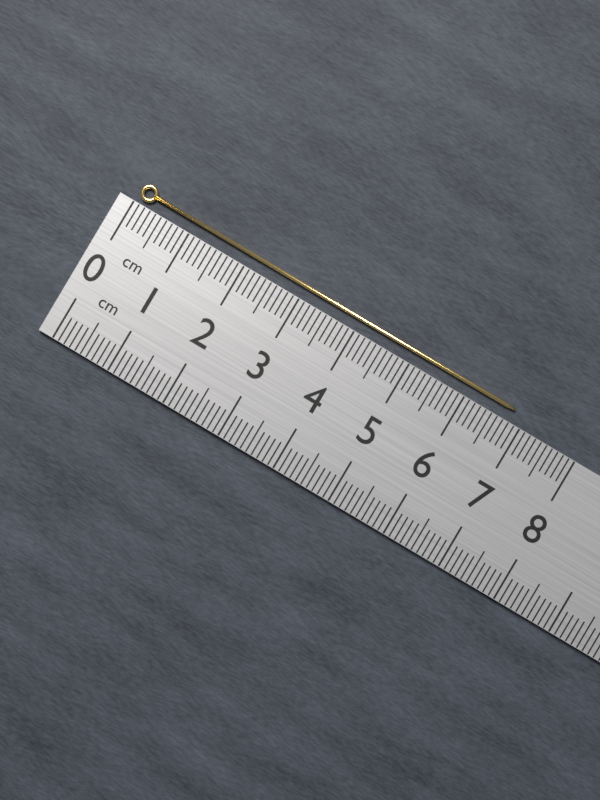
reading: 6.8 cm
